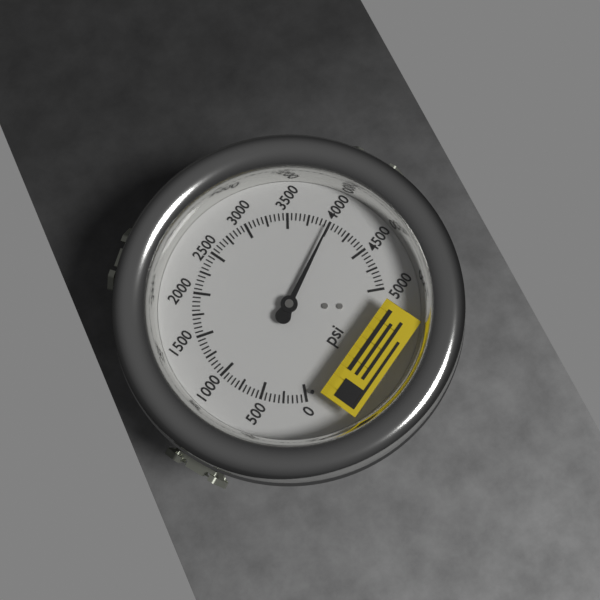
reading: 4000 psi
